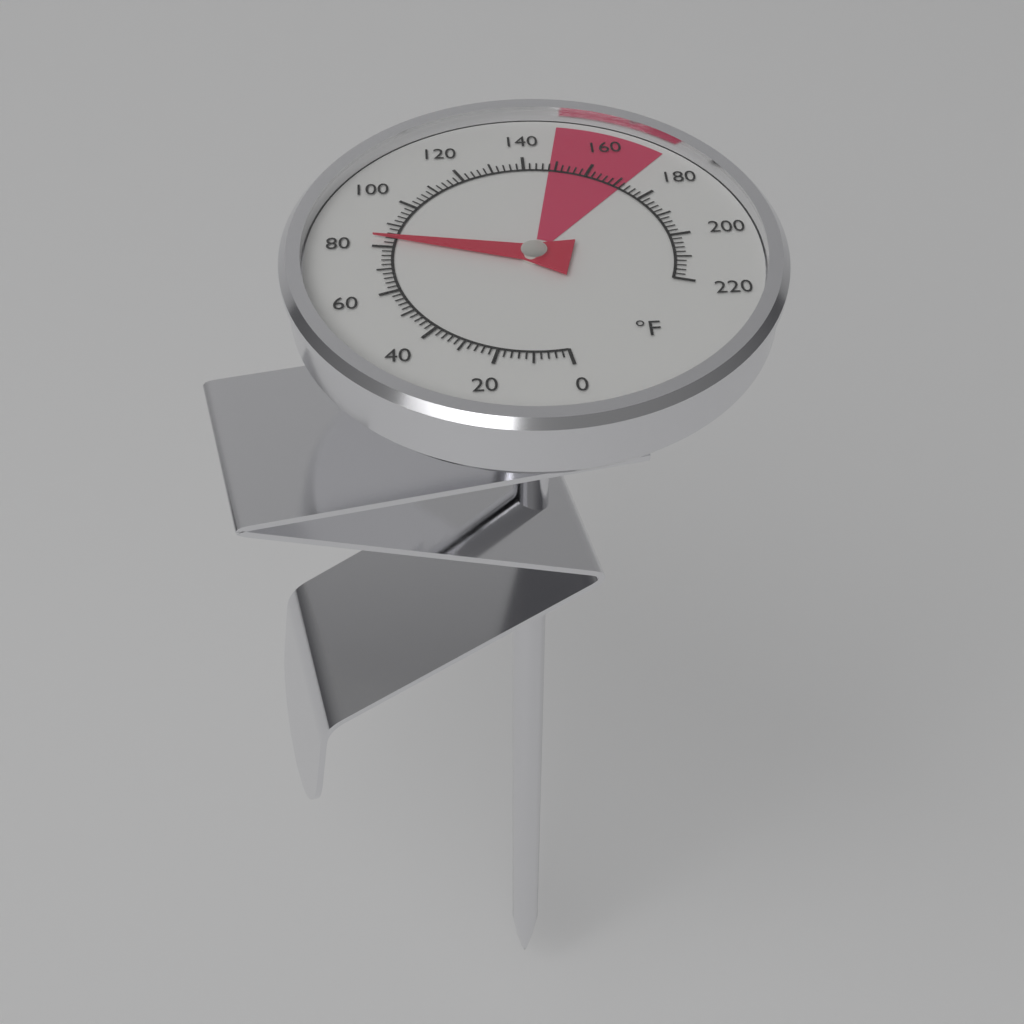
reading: 84 °F
